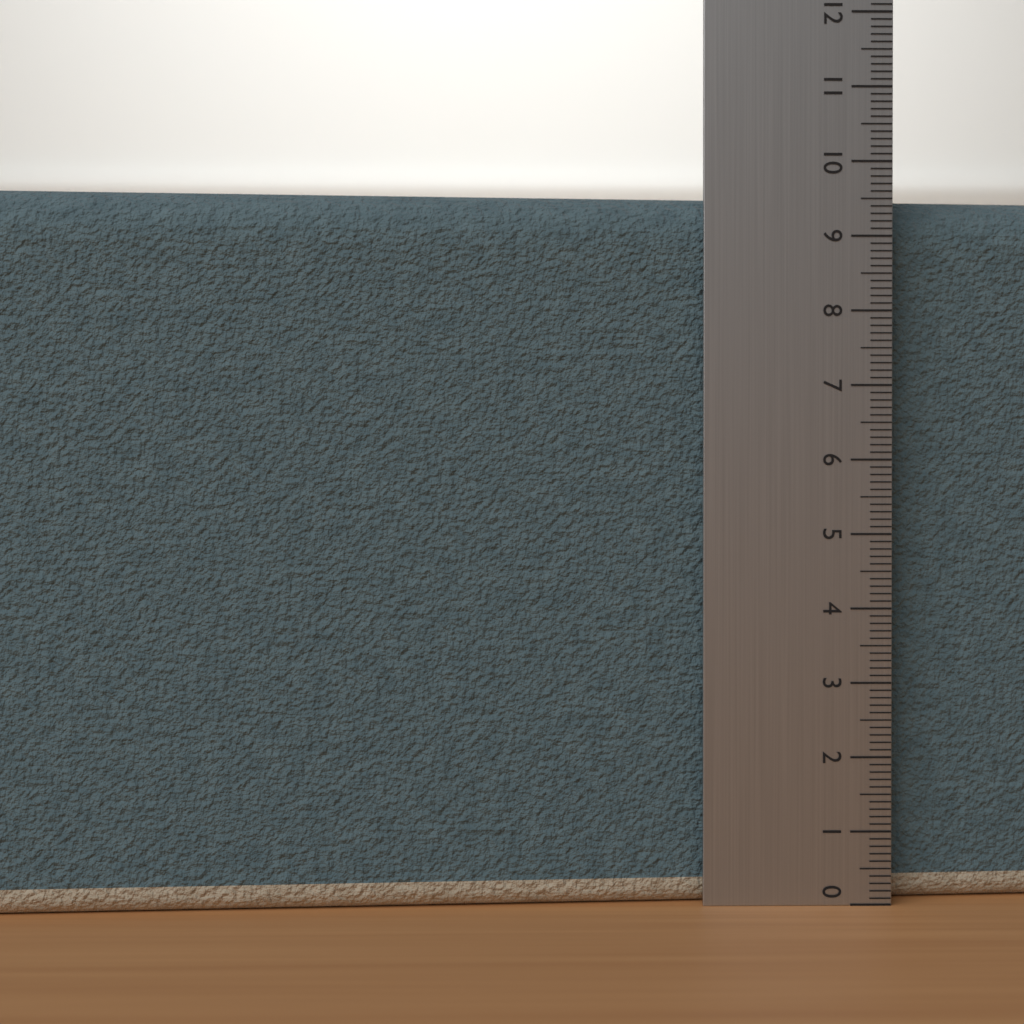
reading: 9.6 (no unit)
